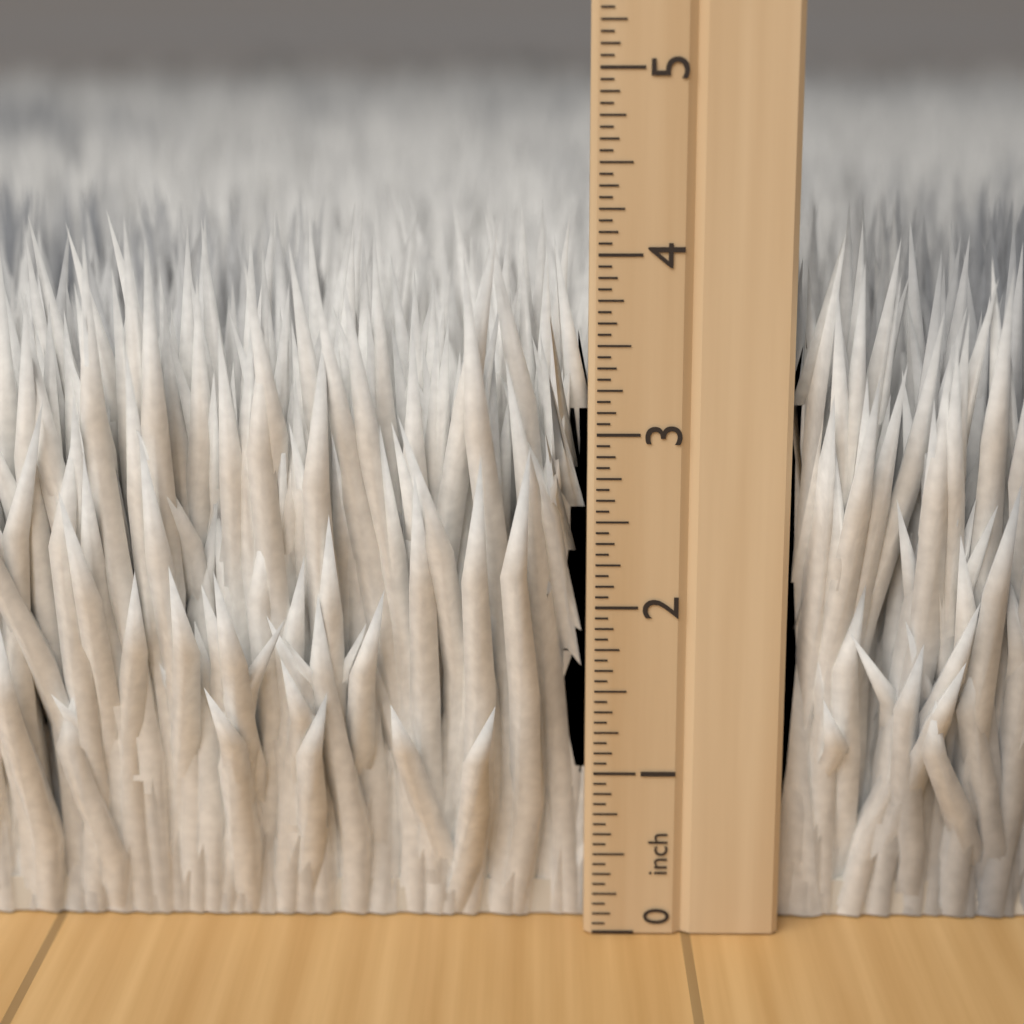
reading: 4.2500 inch
